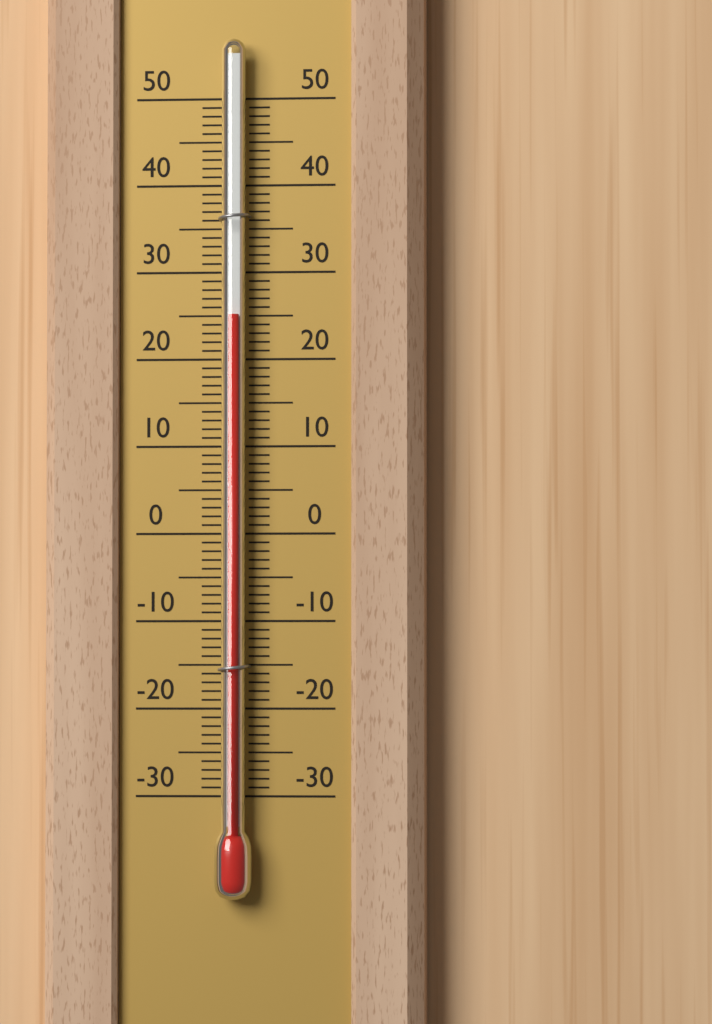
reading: 25 (no unit)
